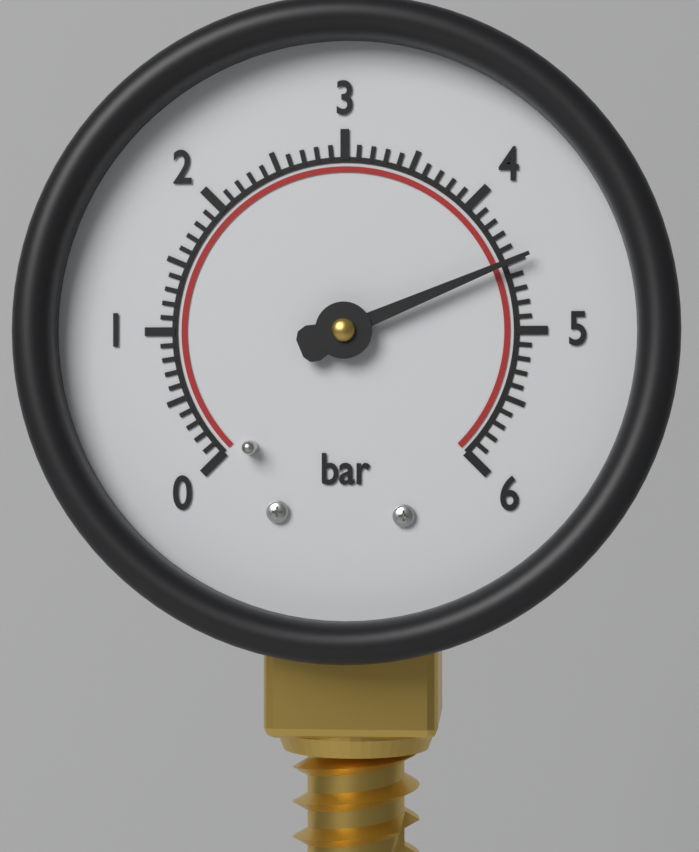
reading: 4.5 bar
